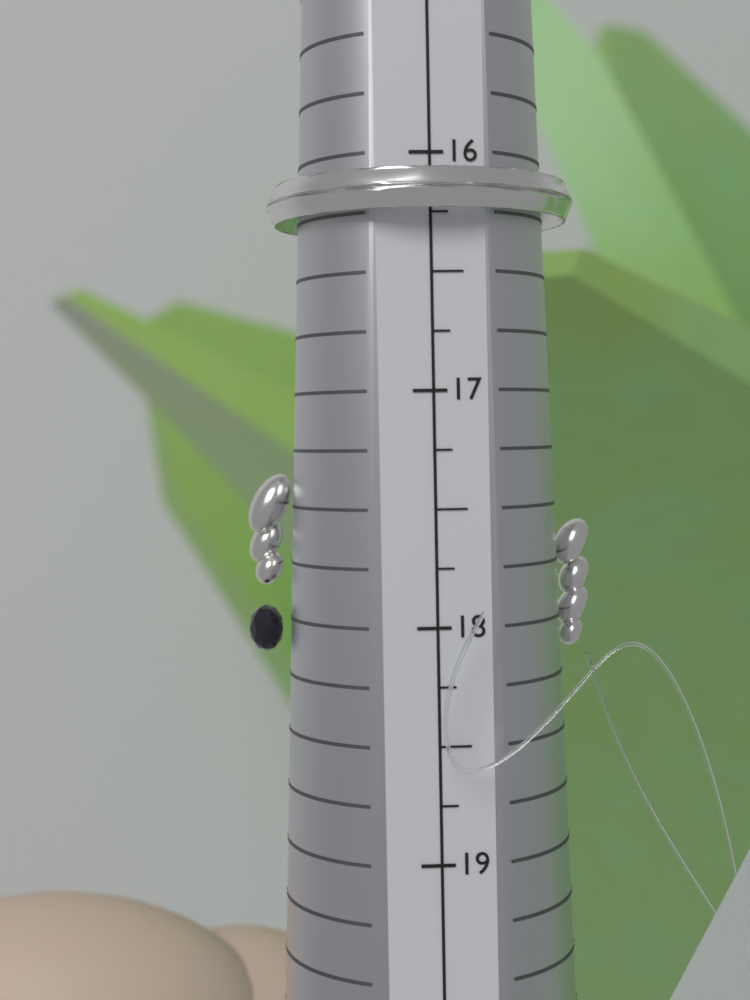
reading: 16.25 (no unit)
